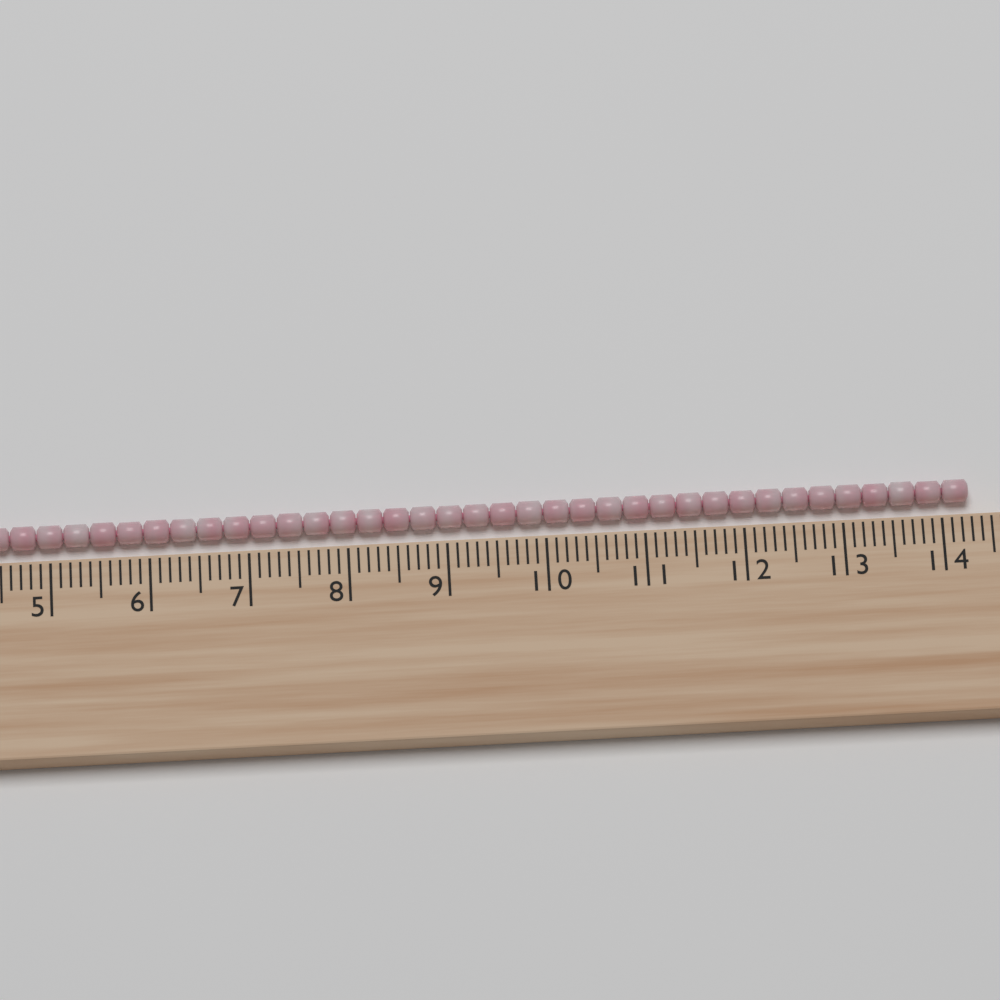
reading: 14.3 cm
